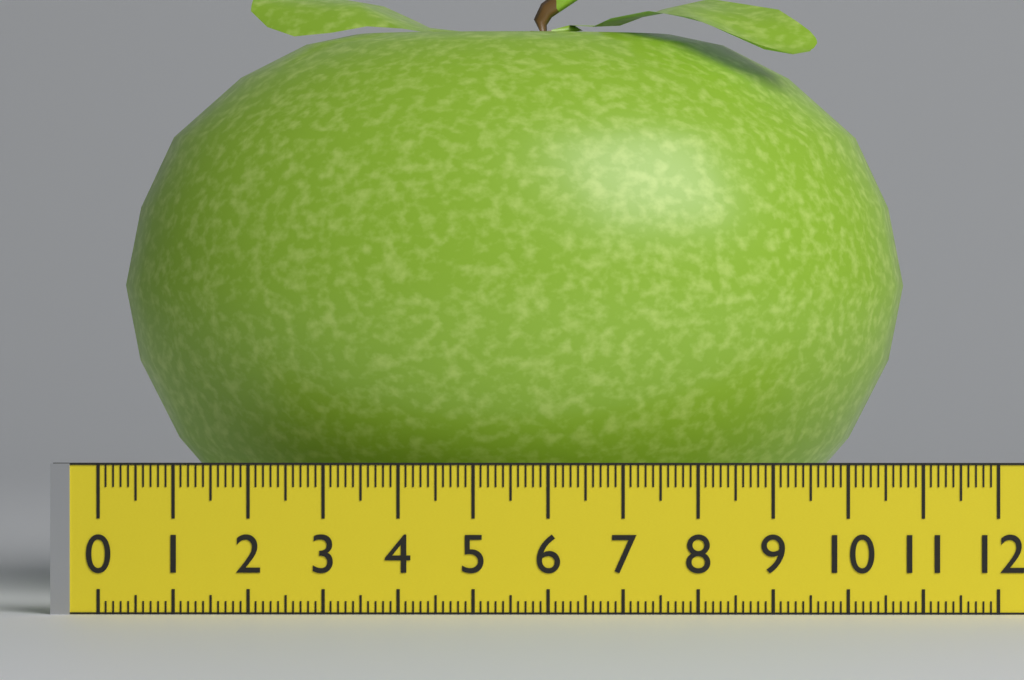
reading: 10.9 (no unit)
